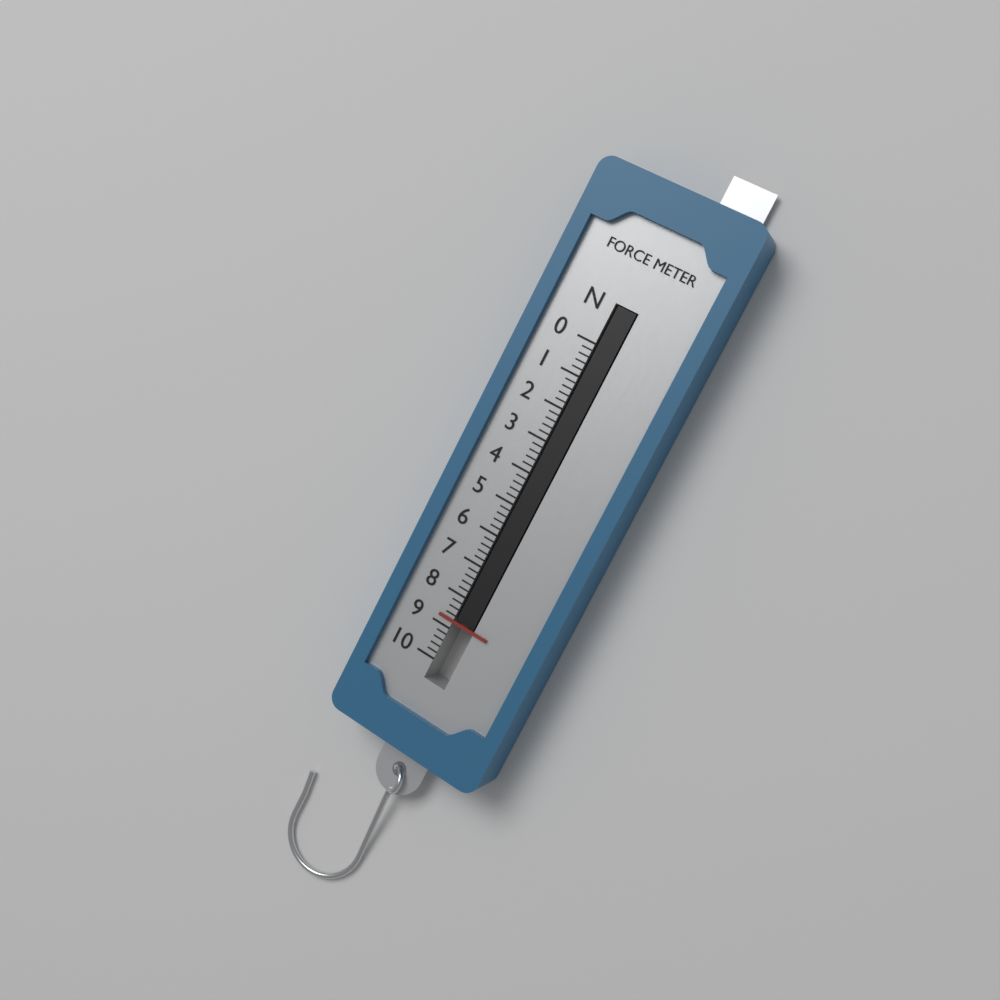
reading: 8.8 N
